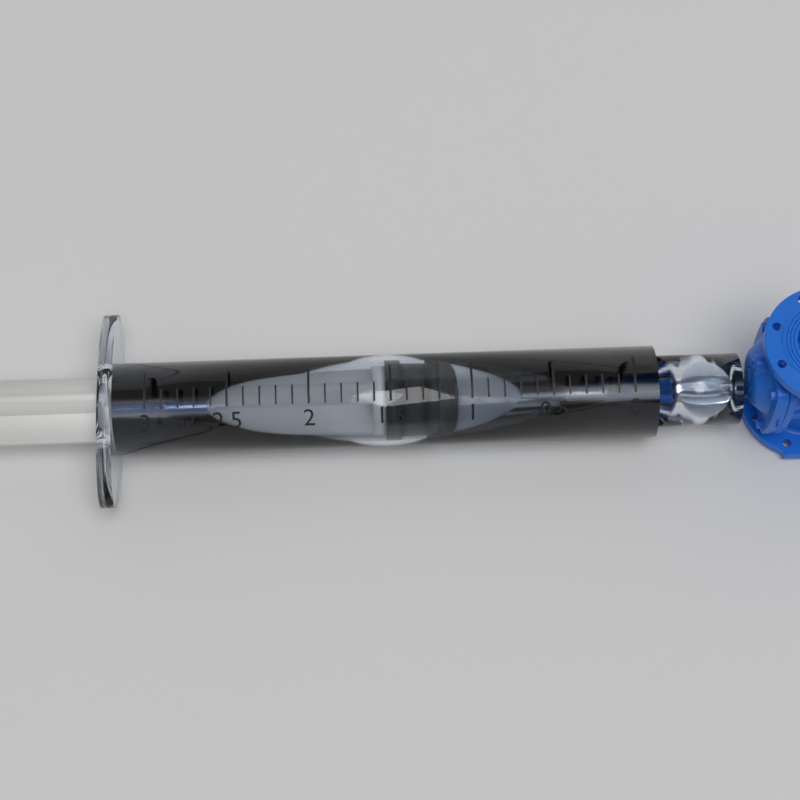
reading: 1.2 ml
